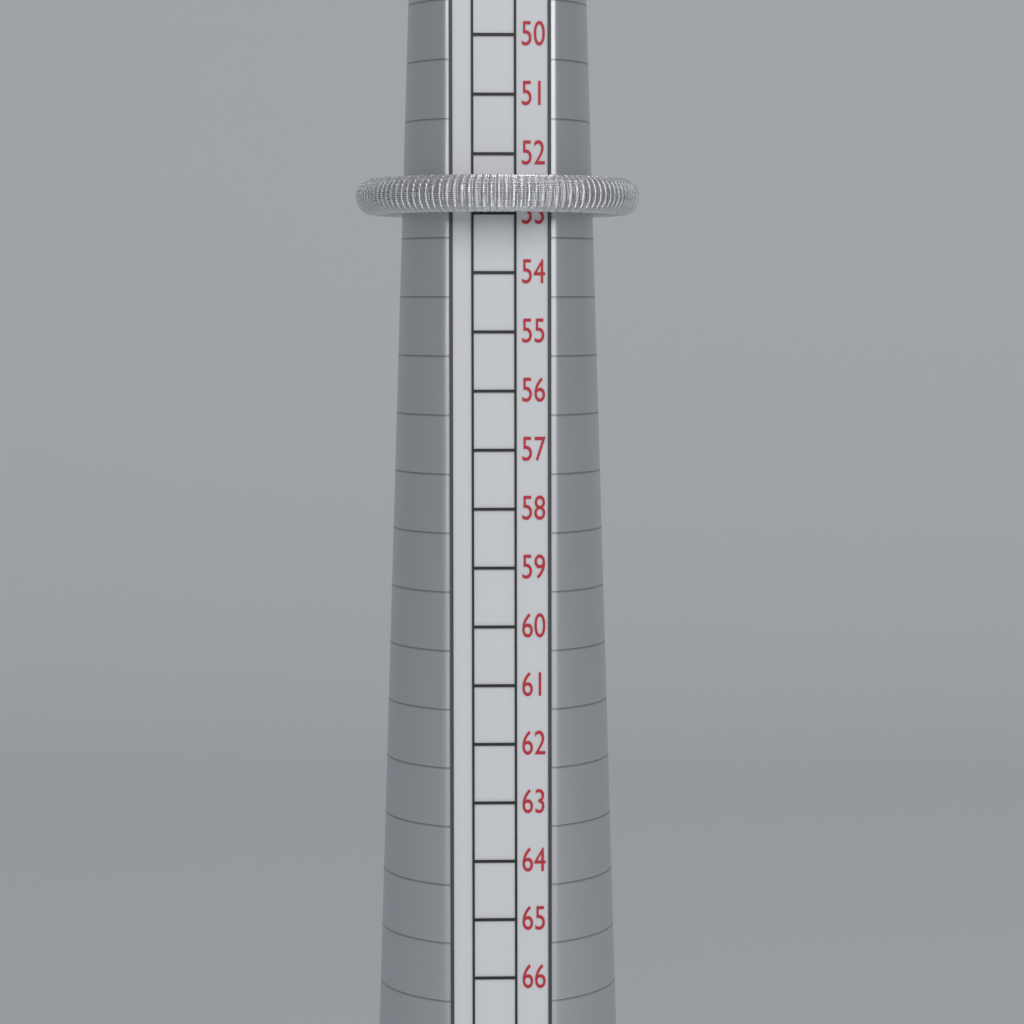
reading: 53 mm
